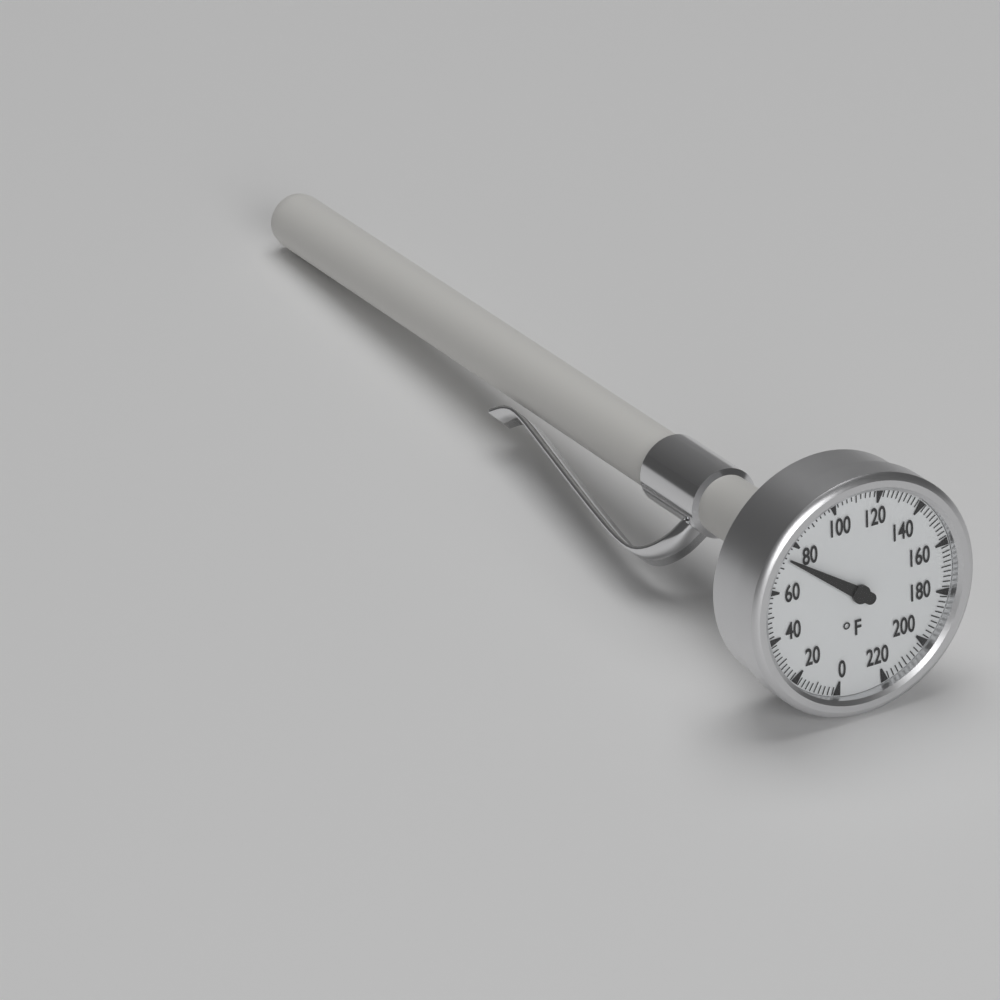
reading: 74 °F
